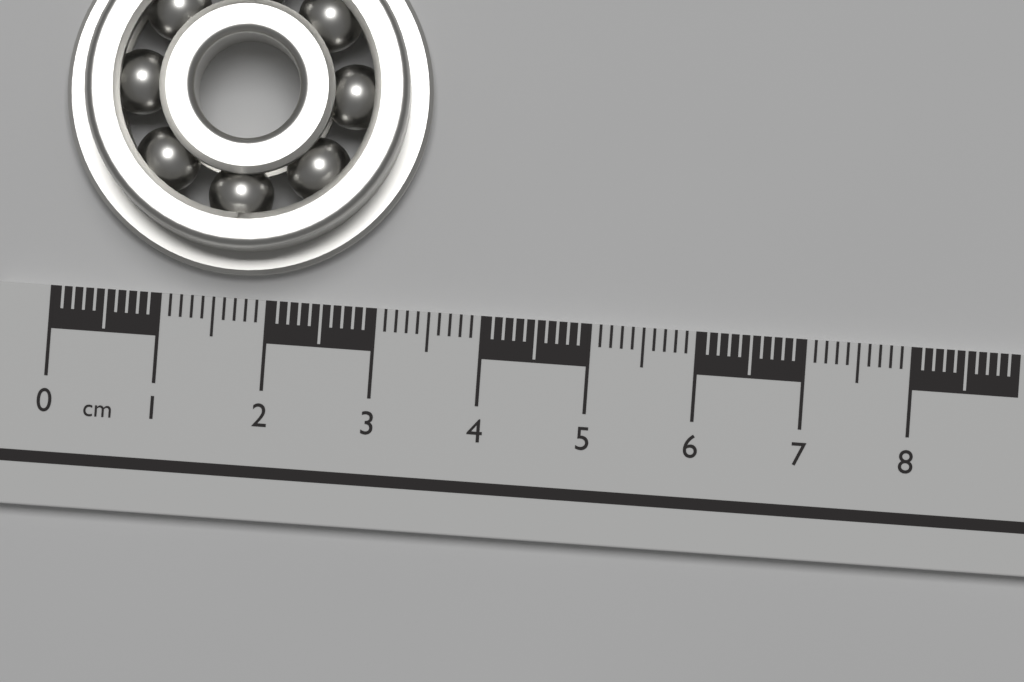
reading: 3.4 cm
